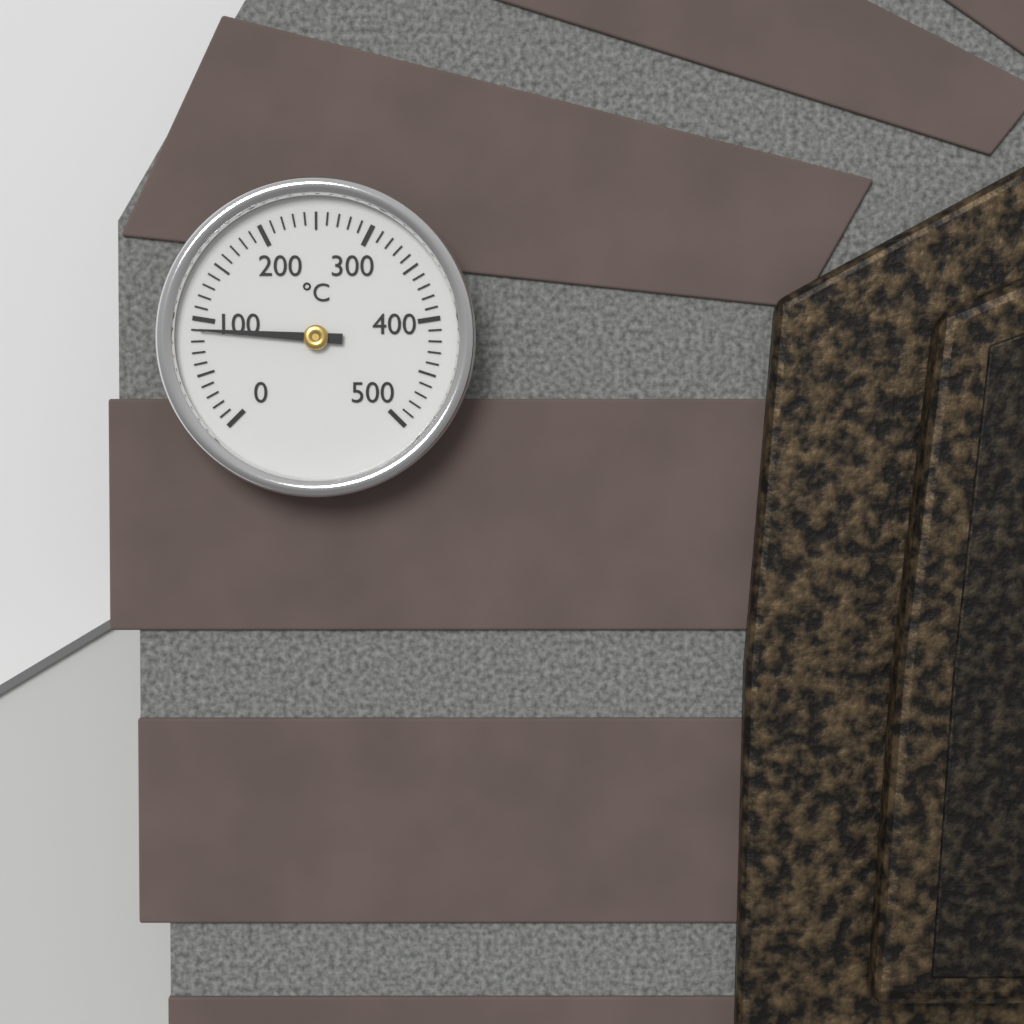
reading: 90 °C
